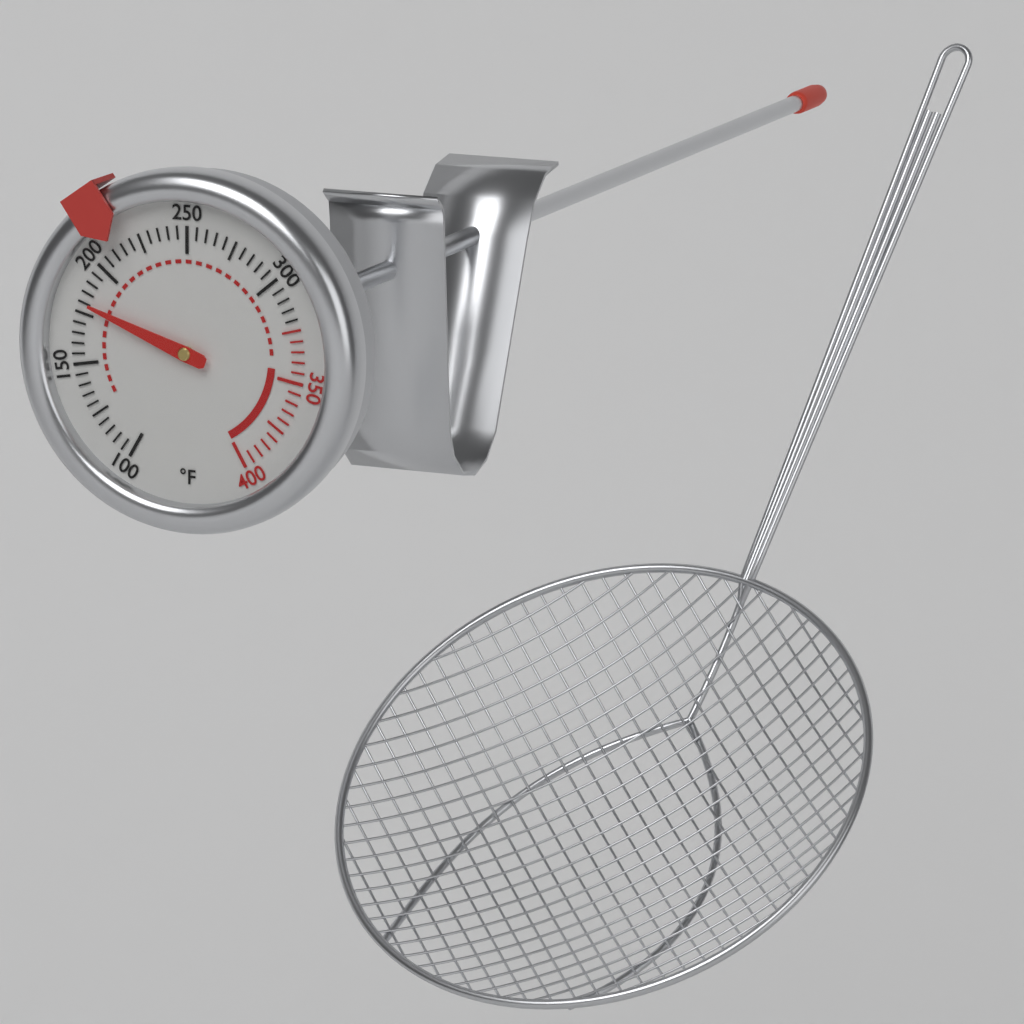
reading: 180 °F
